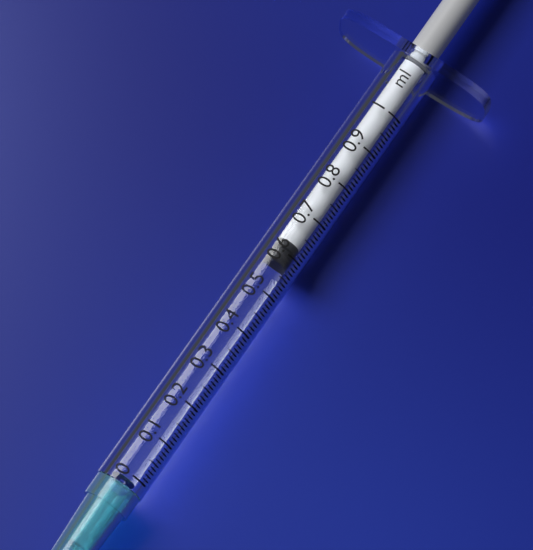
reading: 0.58 ml
